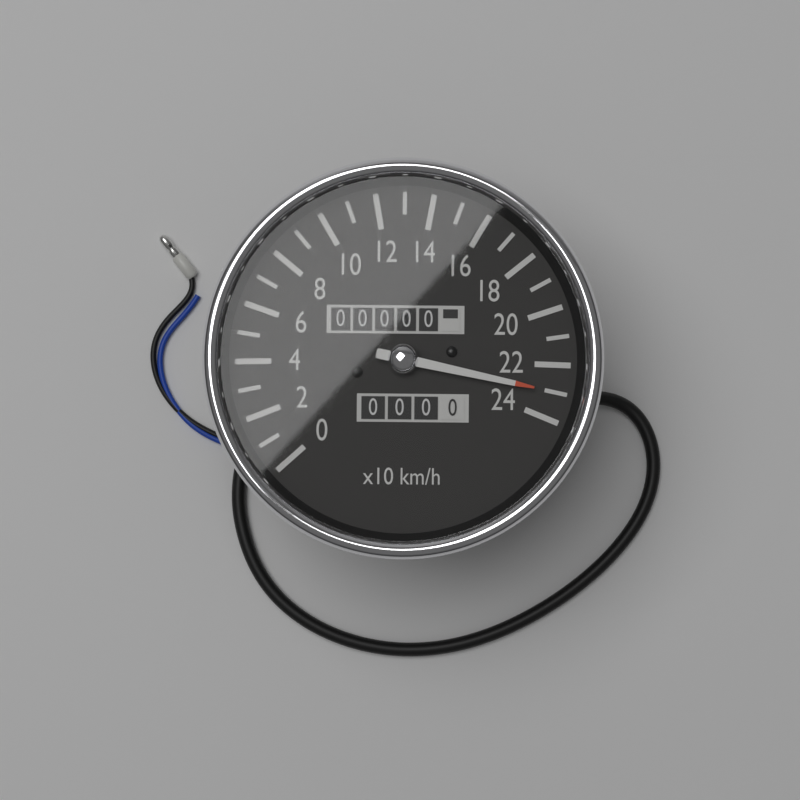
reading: 230 km/h
